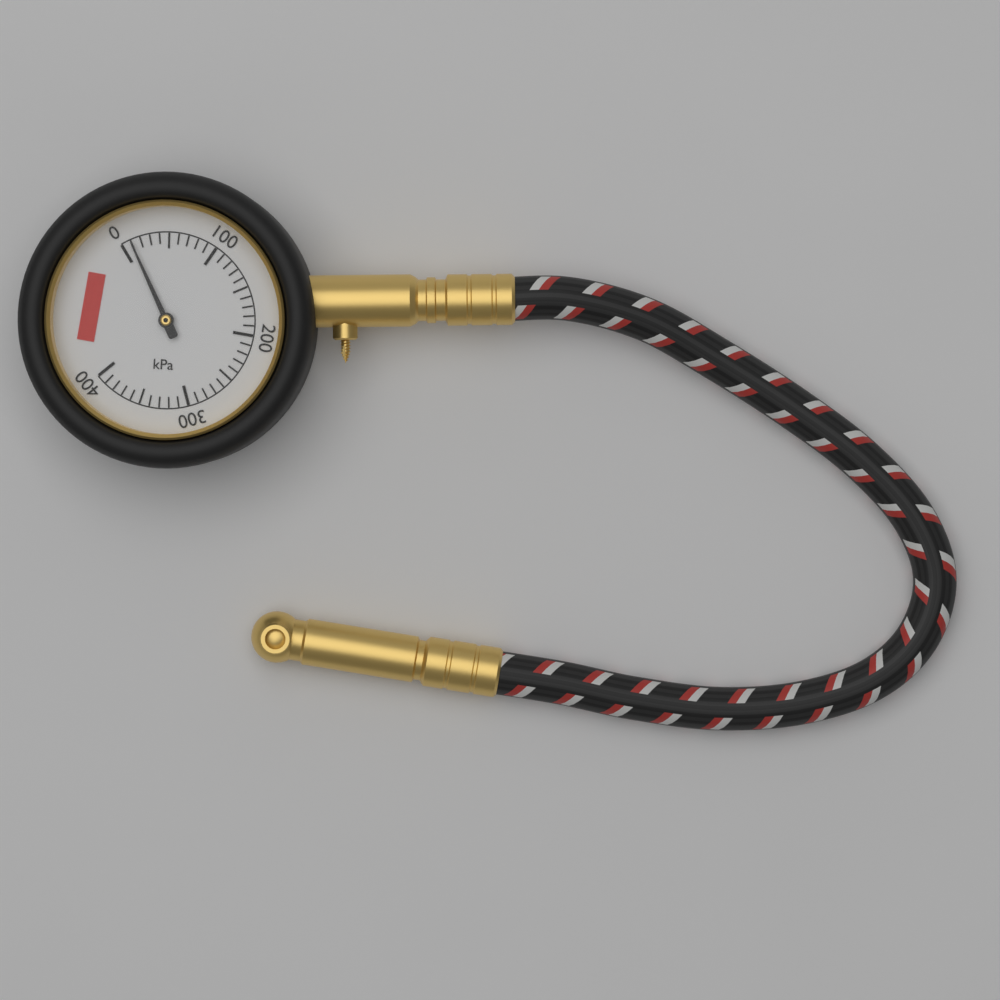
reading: 10 kPa
